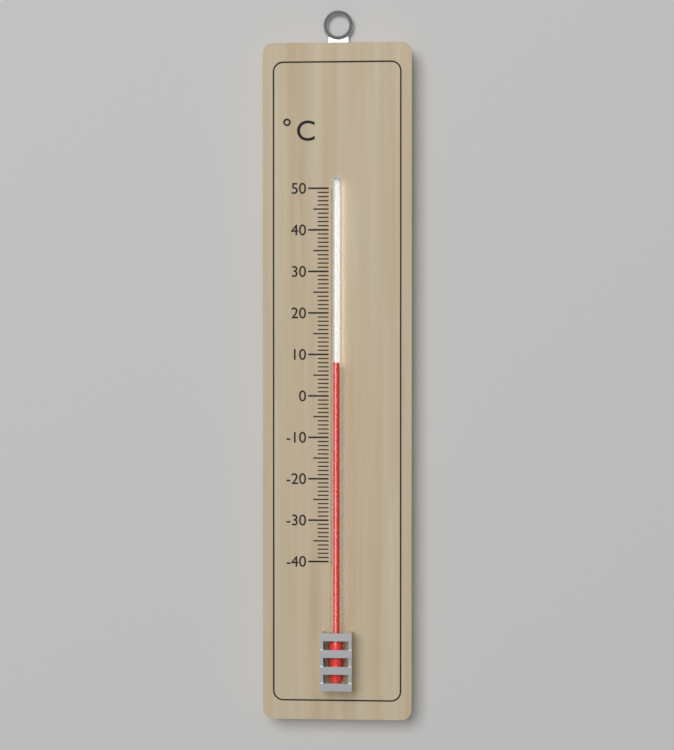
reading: 8 °C
